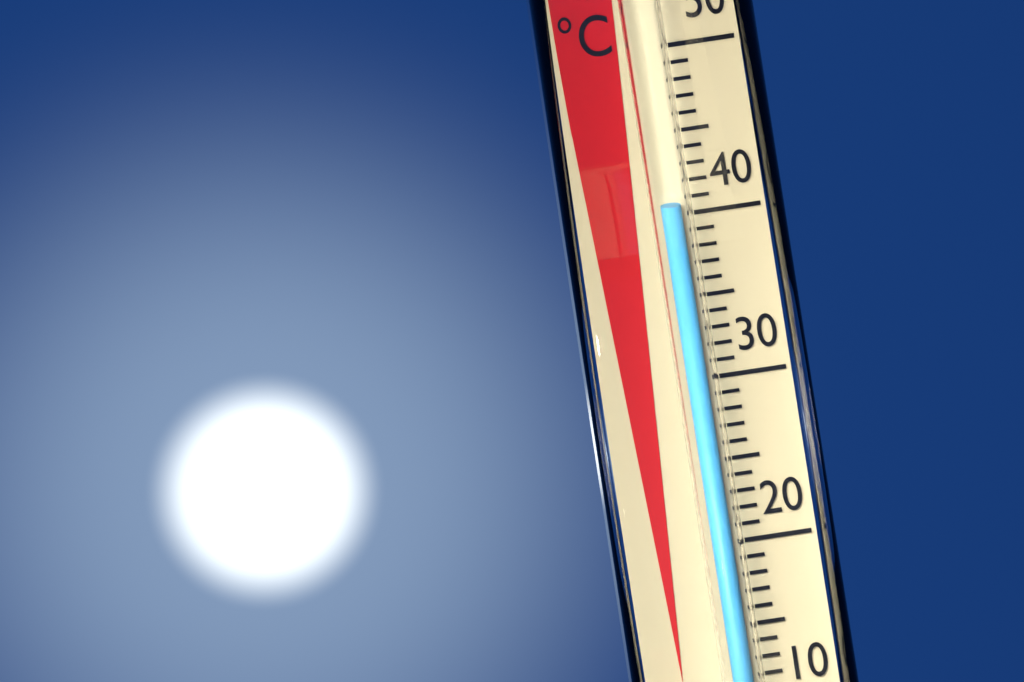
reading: 41 °C
